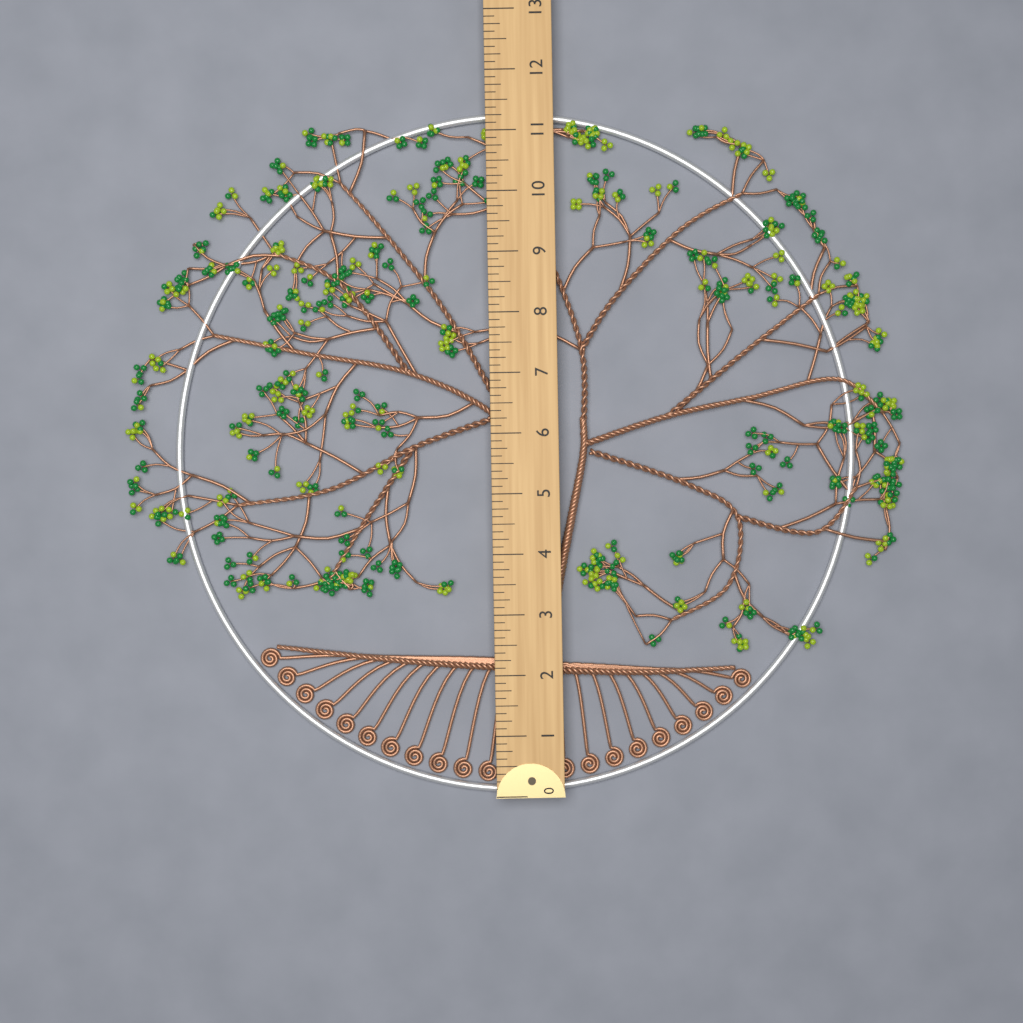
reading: 11.375 (no unit)
